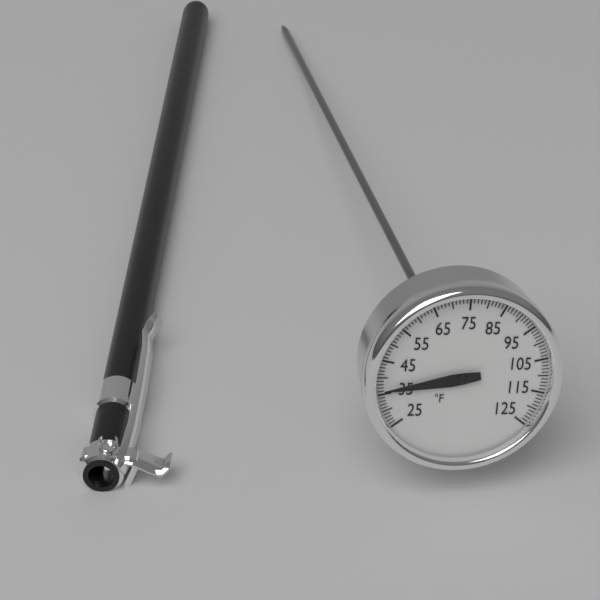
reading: 36 °F
